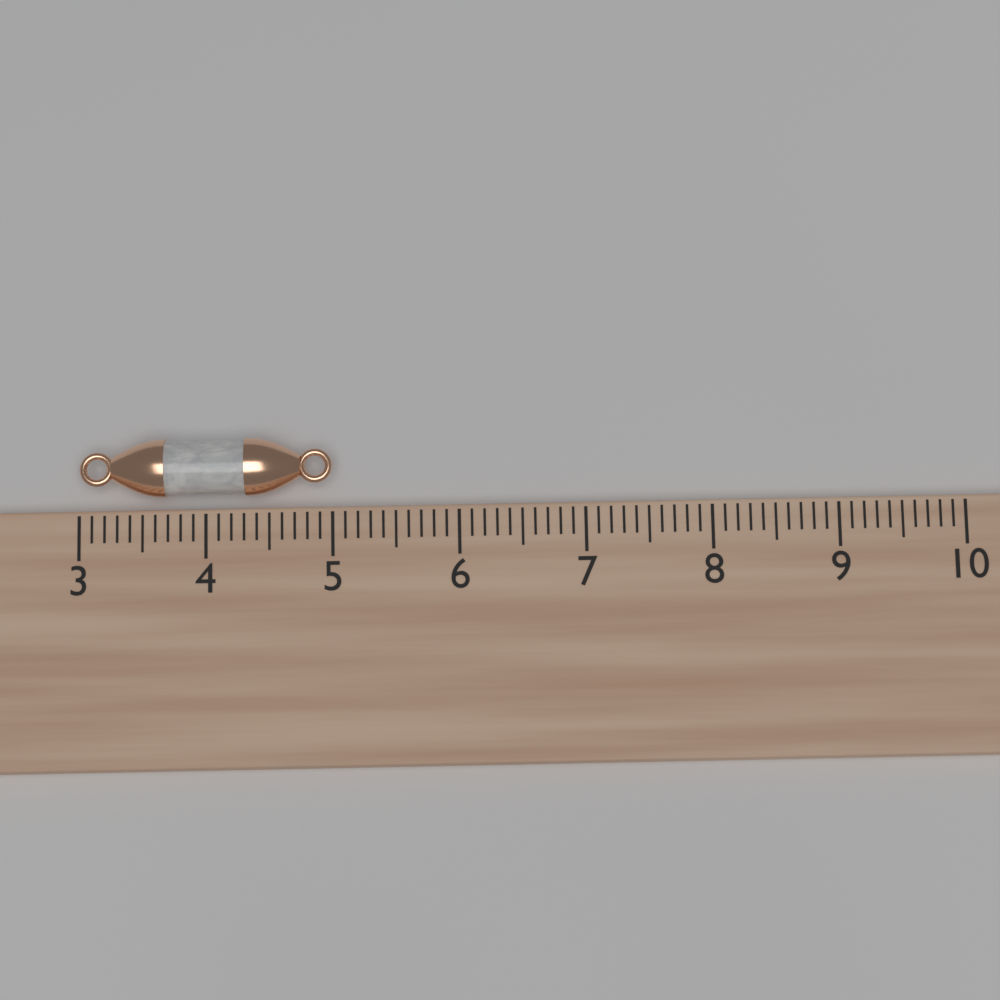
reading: 5.0 (no unit)
